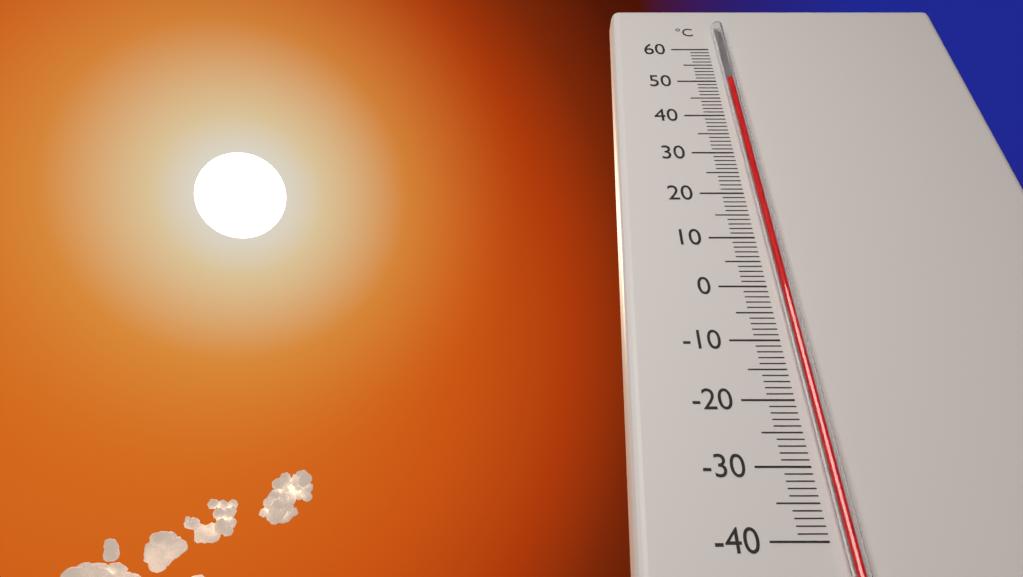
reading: 49 °C
